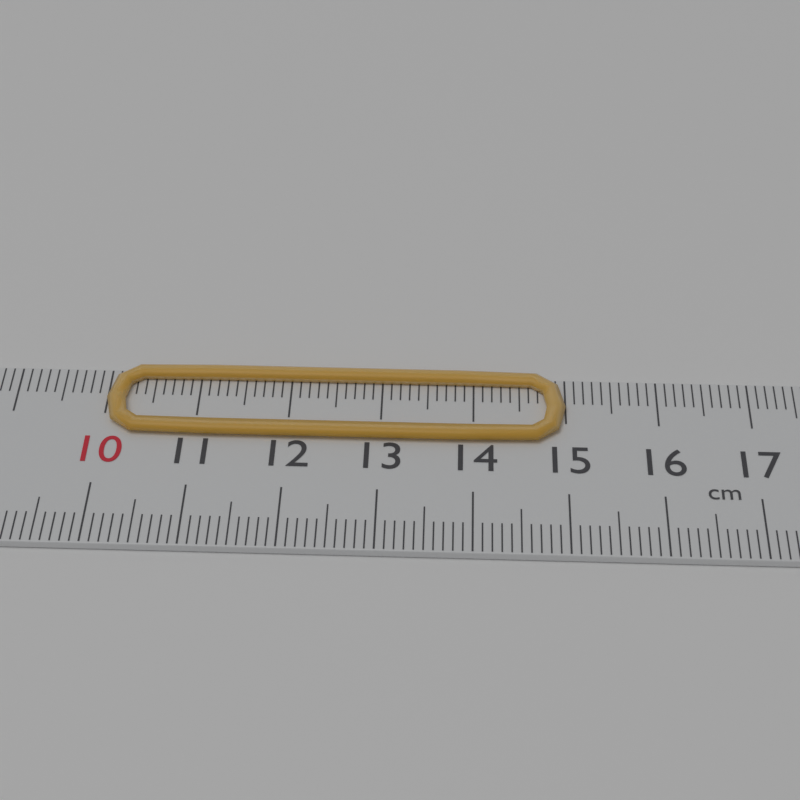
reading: 15.0 cm
